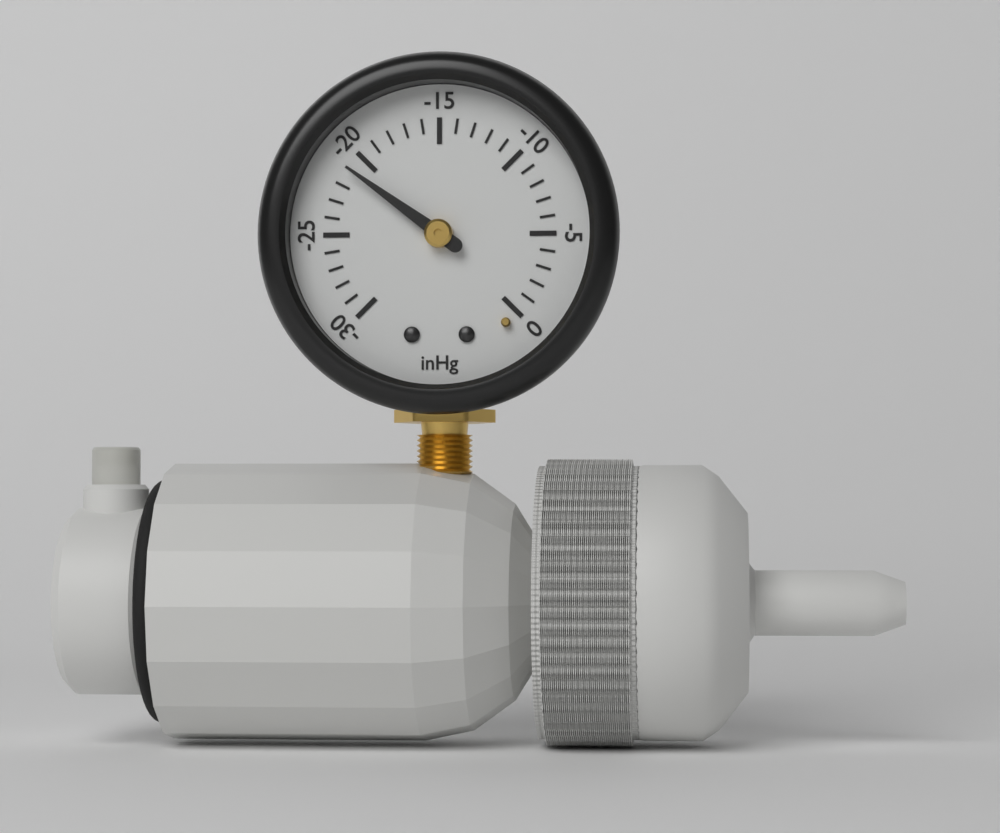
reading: -21 inHg
